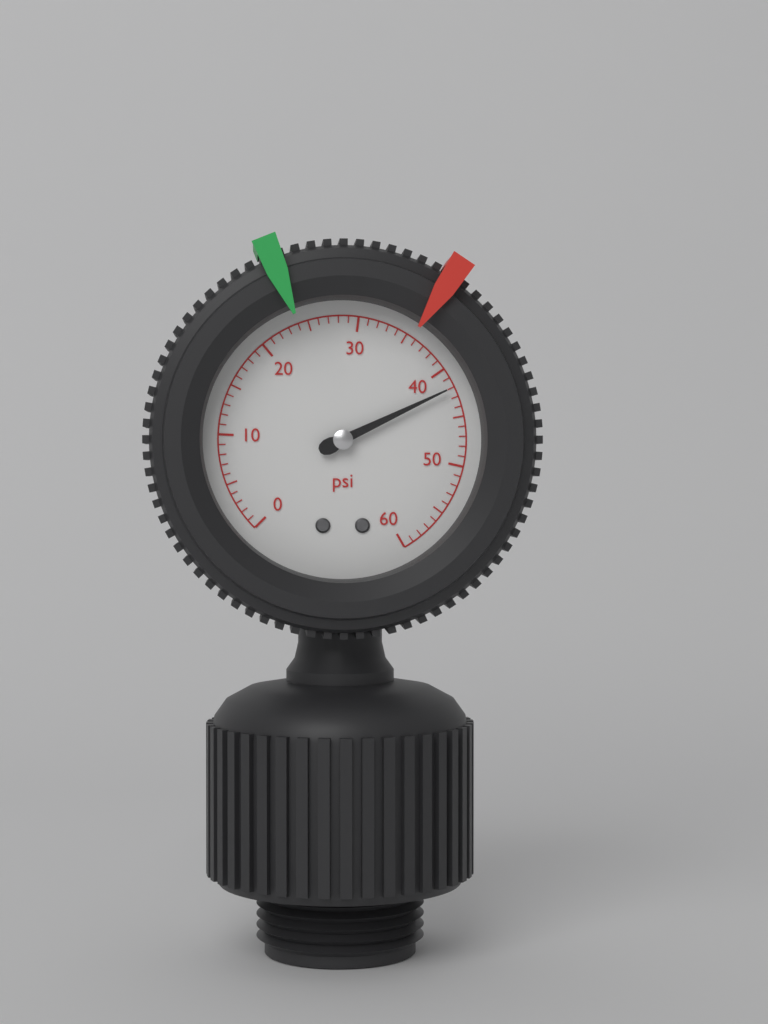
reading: 42 psi
